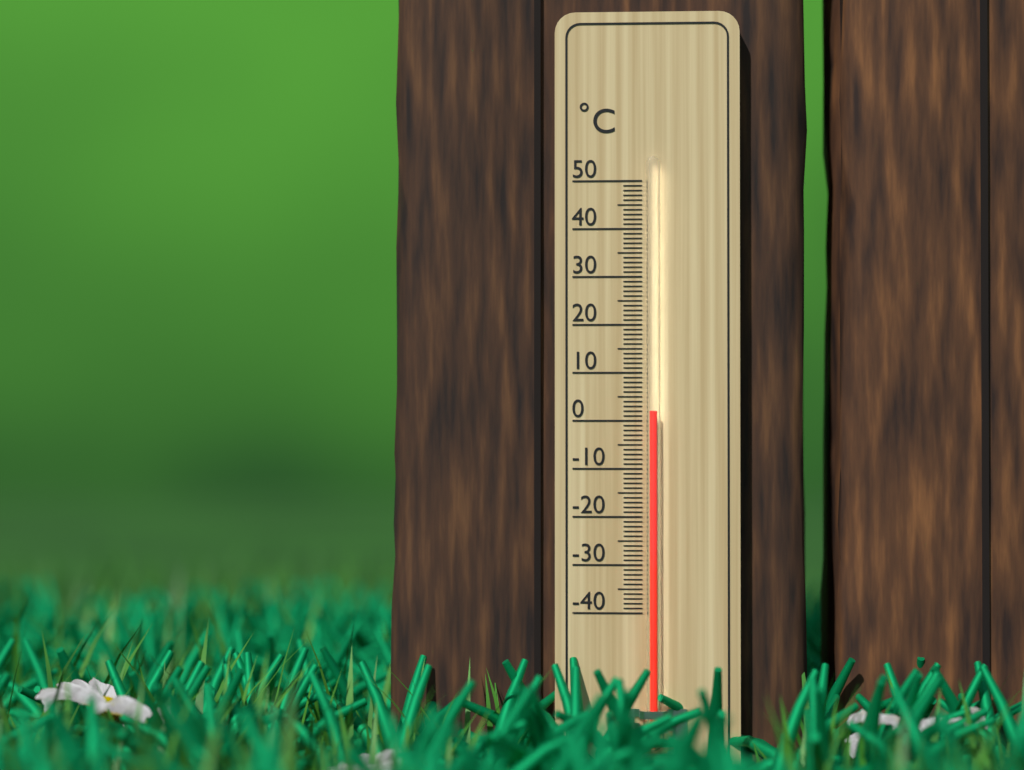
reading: 2 °C
